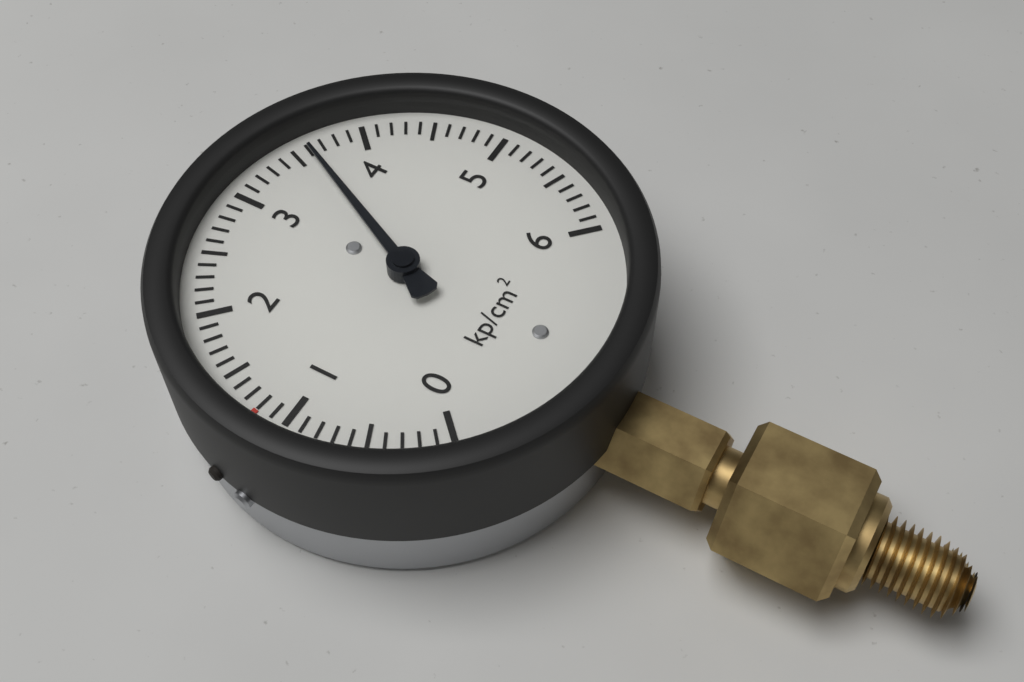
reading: 3.6 kp/cm²
